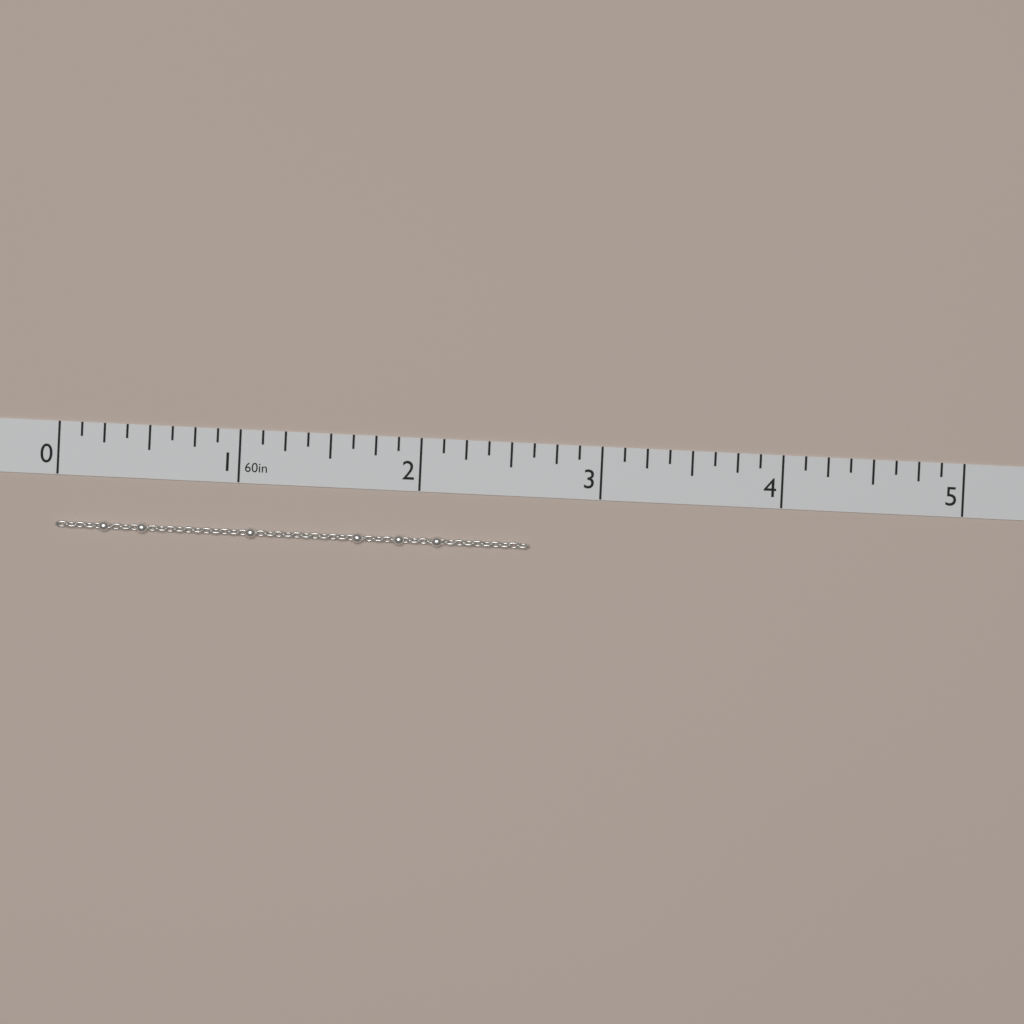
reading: 2.625 in
